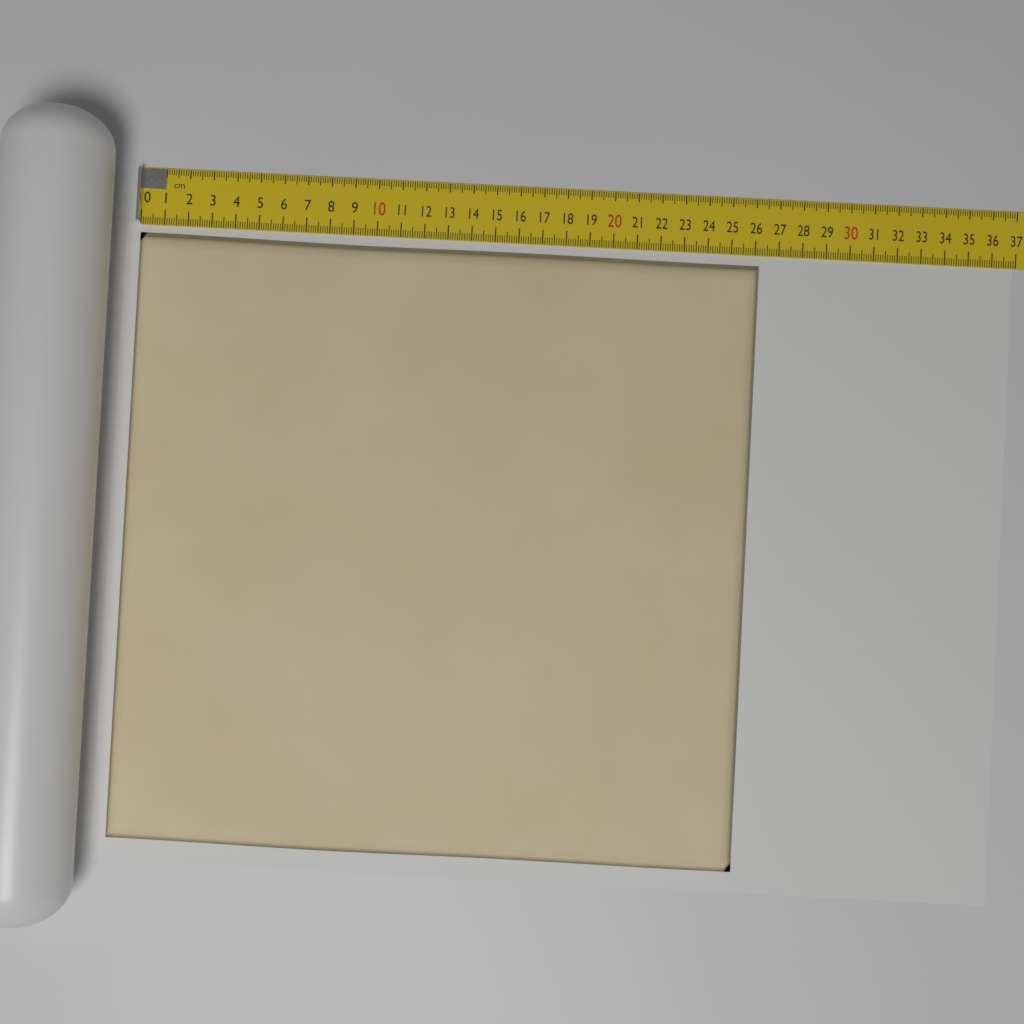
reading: 26.2 cm
